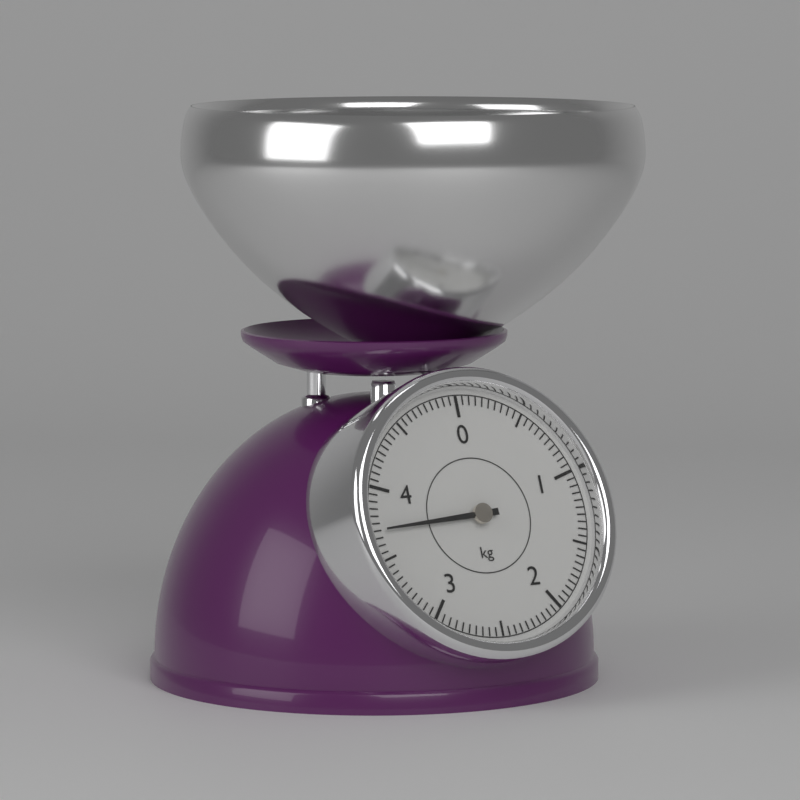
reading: 3.70 kg
